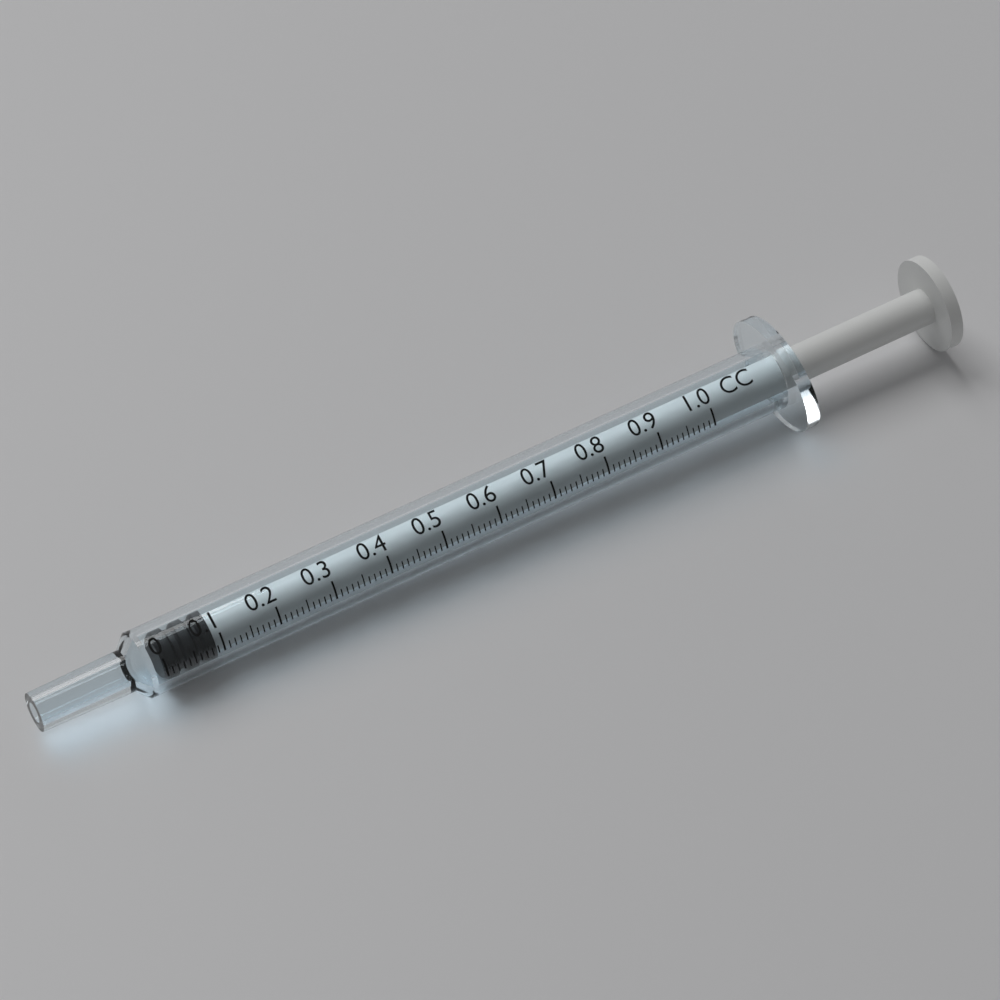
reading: 0.00 cc
